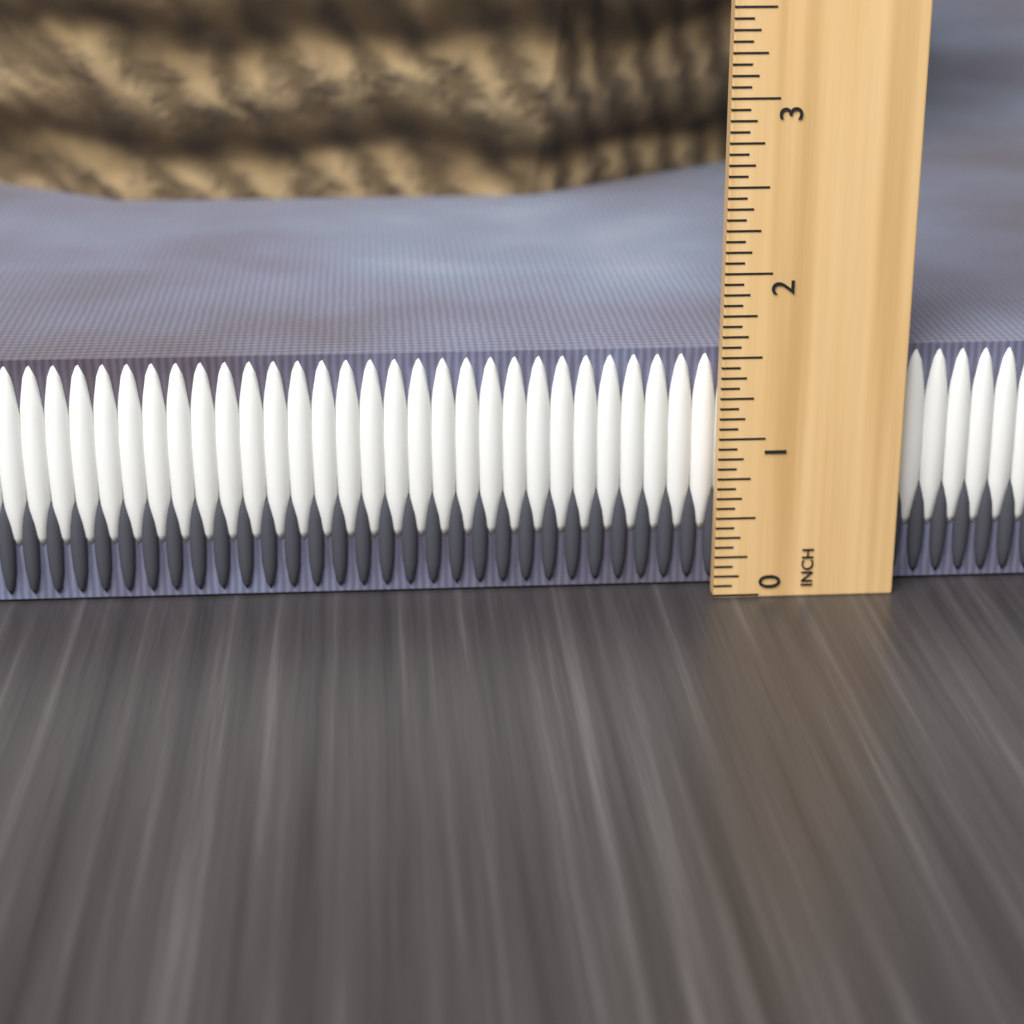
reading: 1.5000 in
